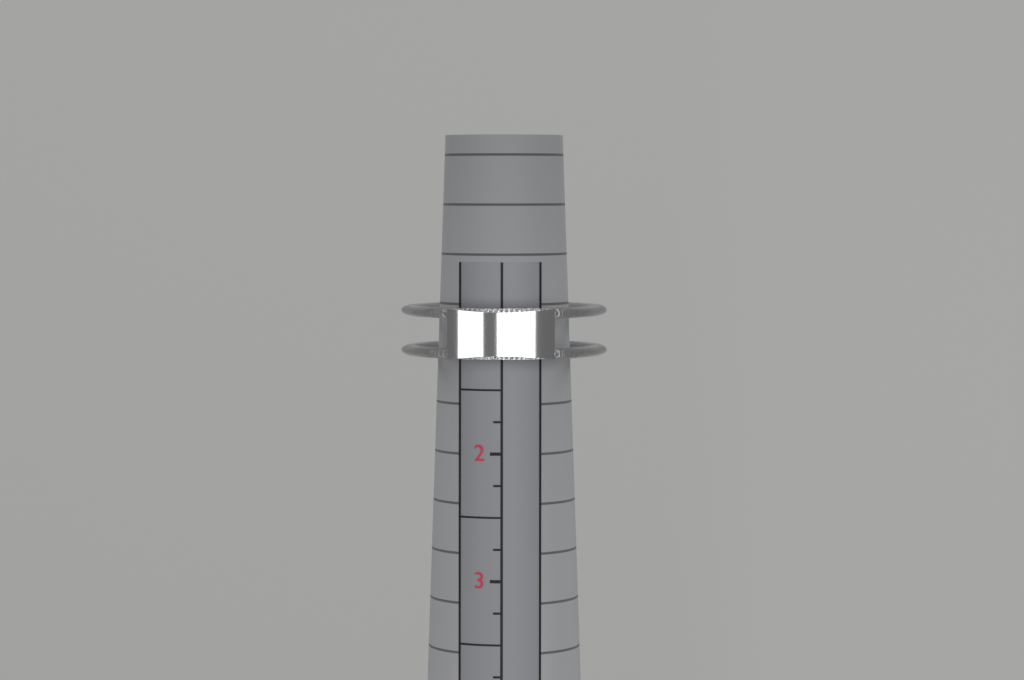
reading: 1.25 (no unit)
